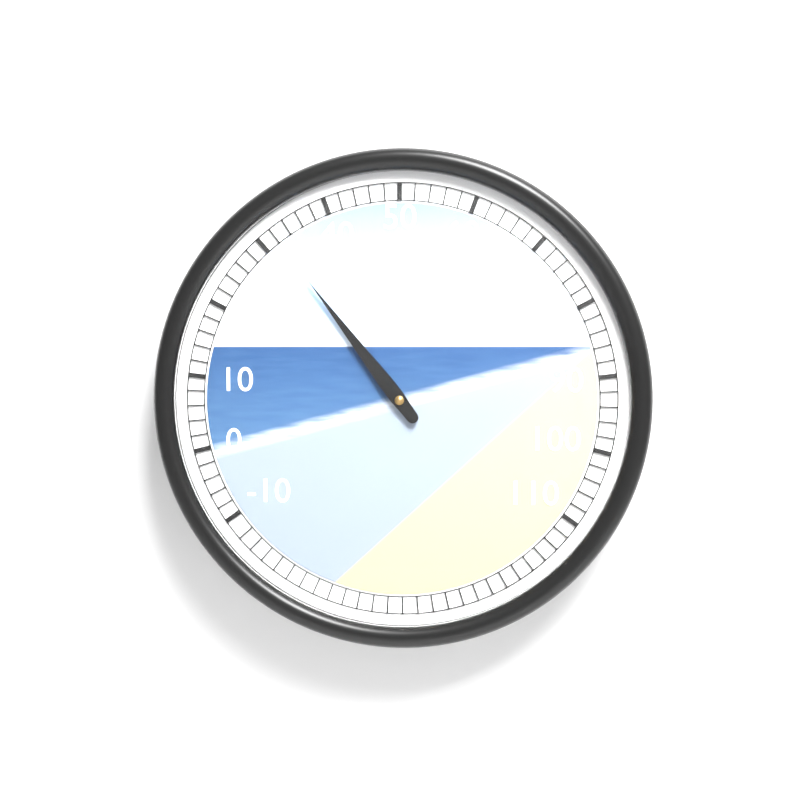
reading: 32 (no unit)
